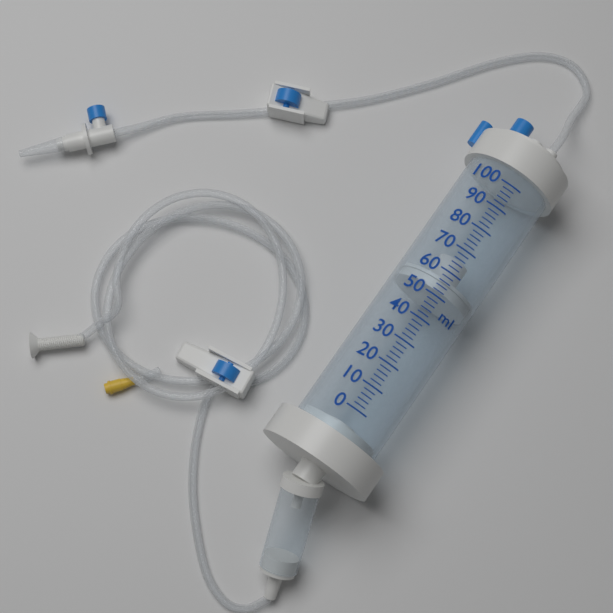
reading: 52 ml
